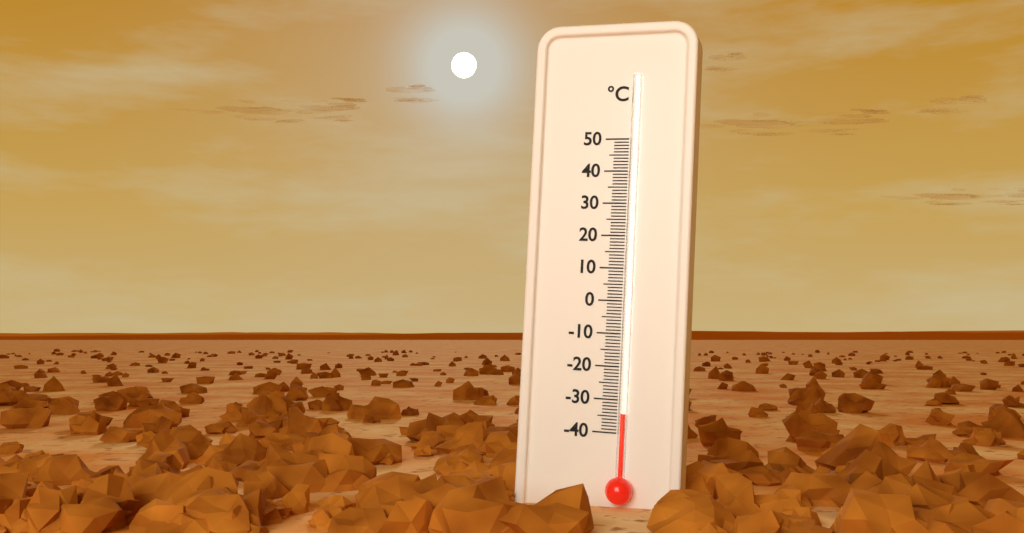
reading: -34 °C
